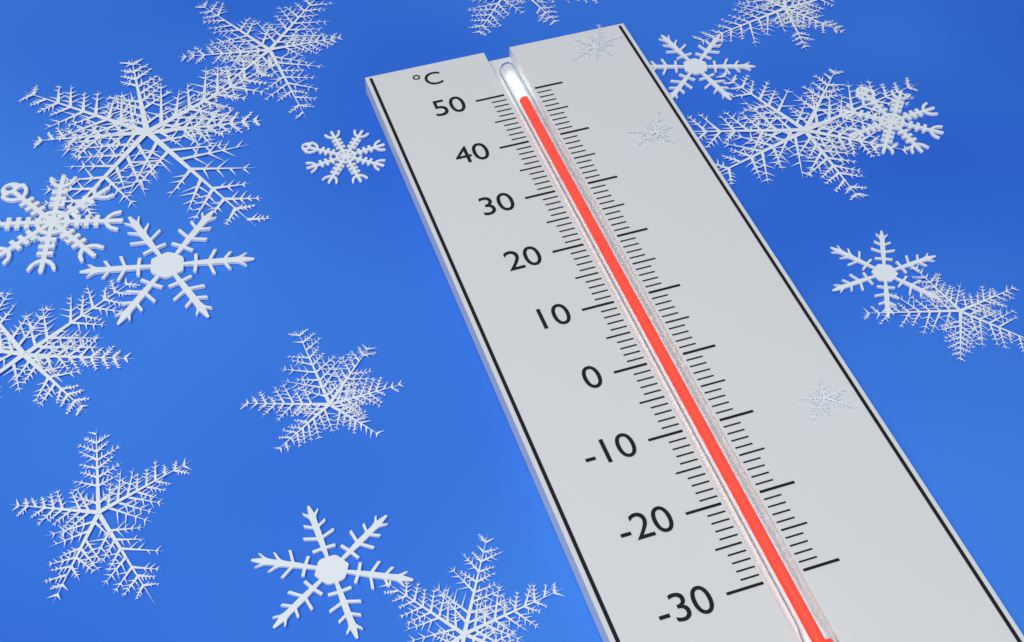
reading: 48 °C
